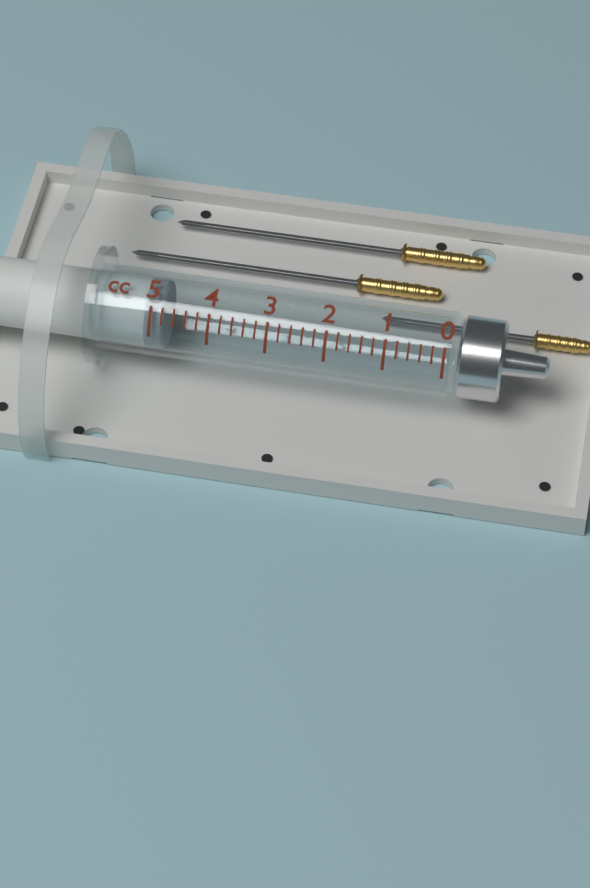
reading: 4.8 cc
